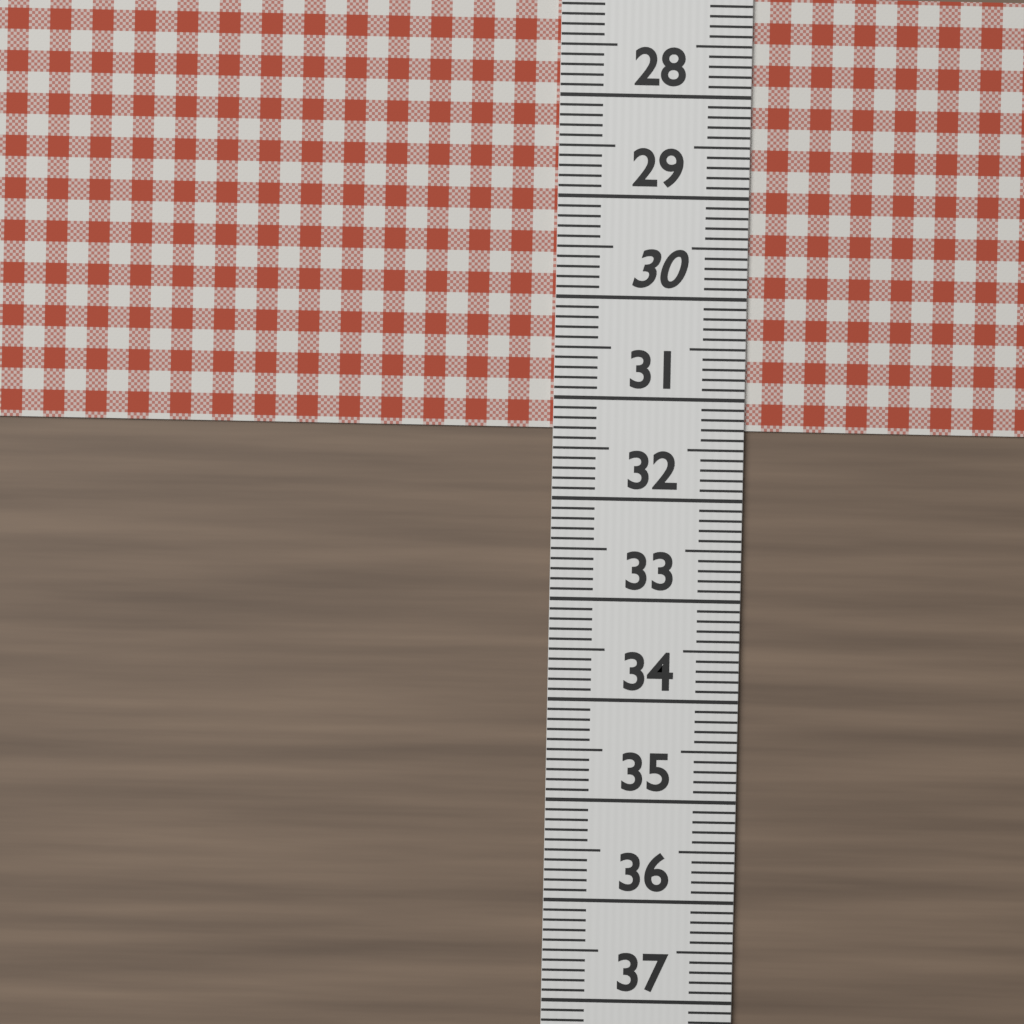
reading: 31.3 (no unit)
